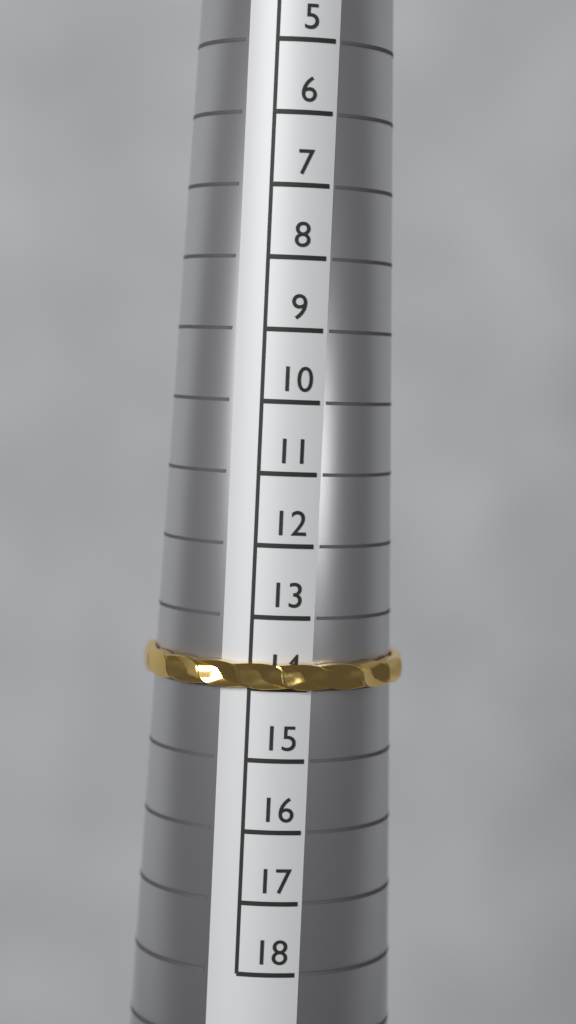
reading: 14 (no unit)
